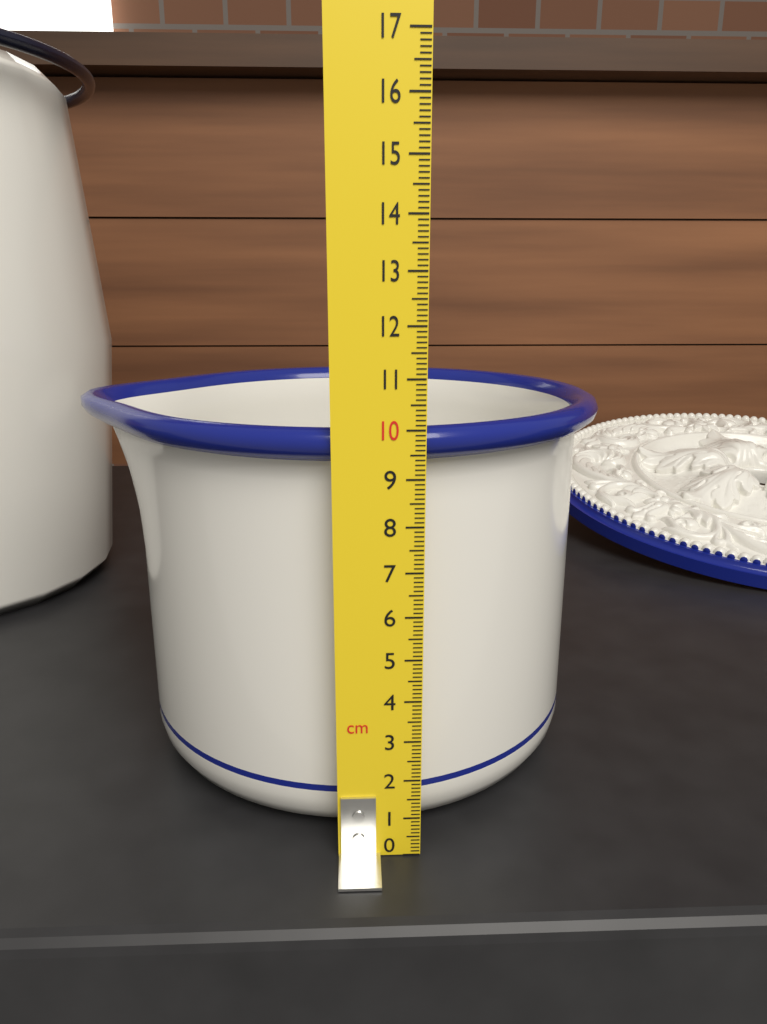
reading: 10.0 cm
